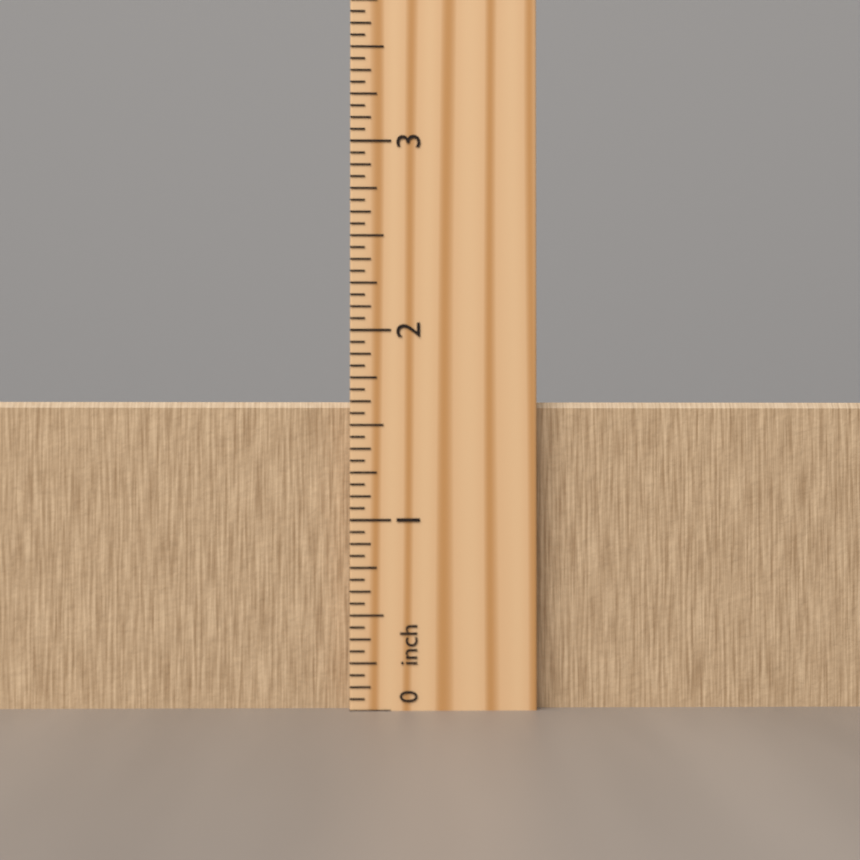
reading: 1.6250 inch
